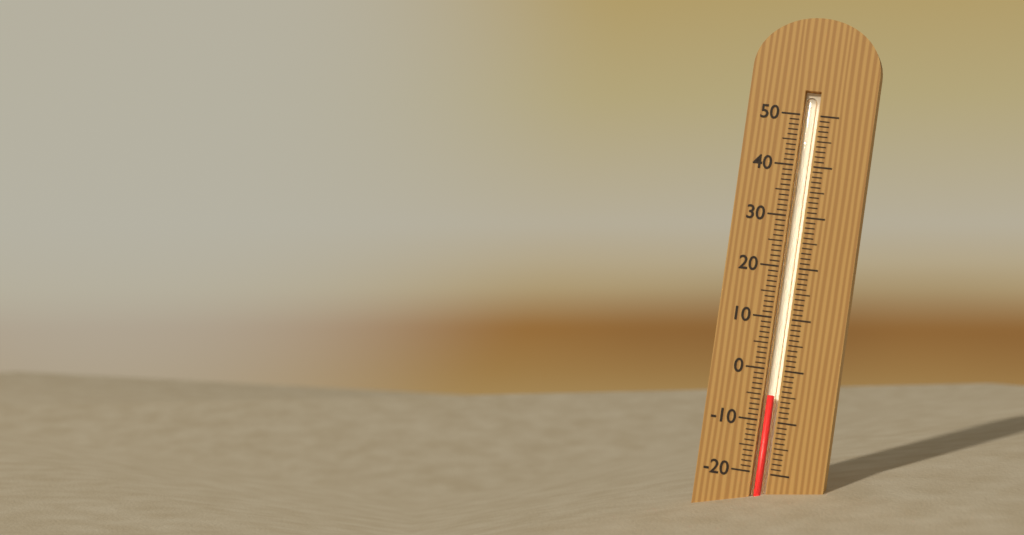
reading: -5 (no unit)
